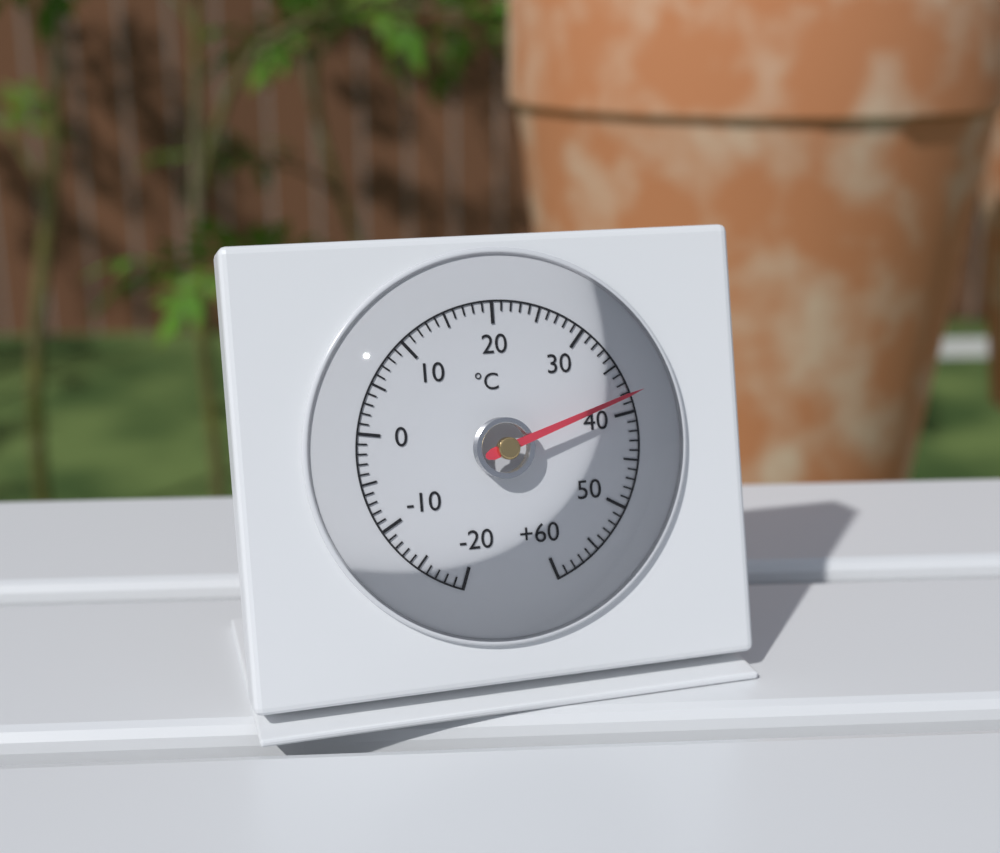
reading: 38 °C
